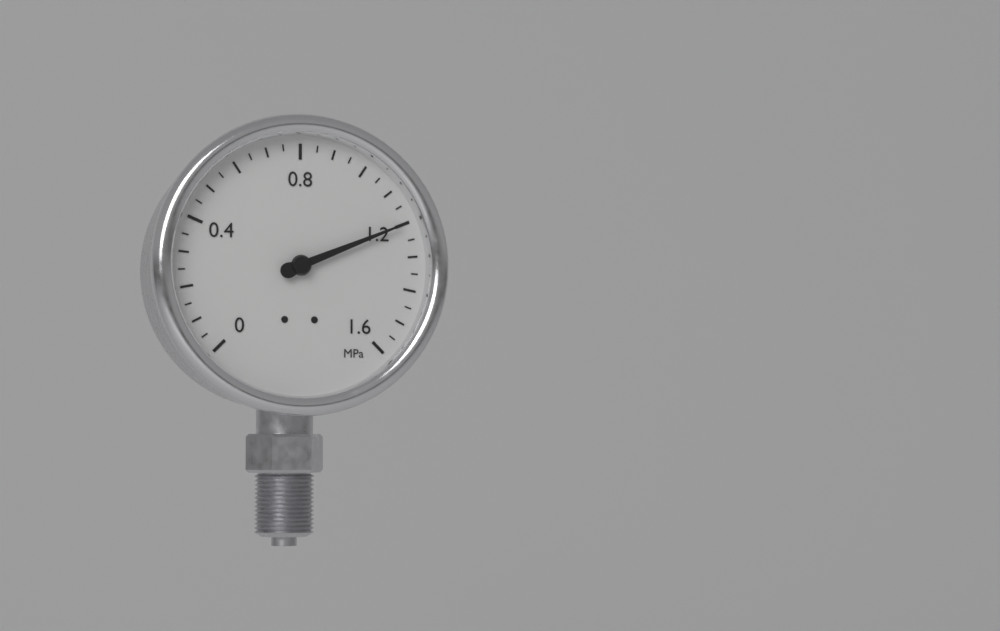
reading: 1.20 MPa
